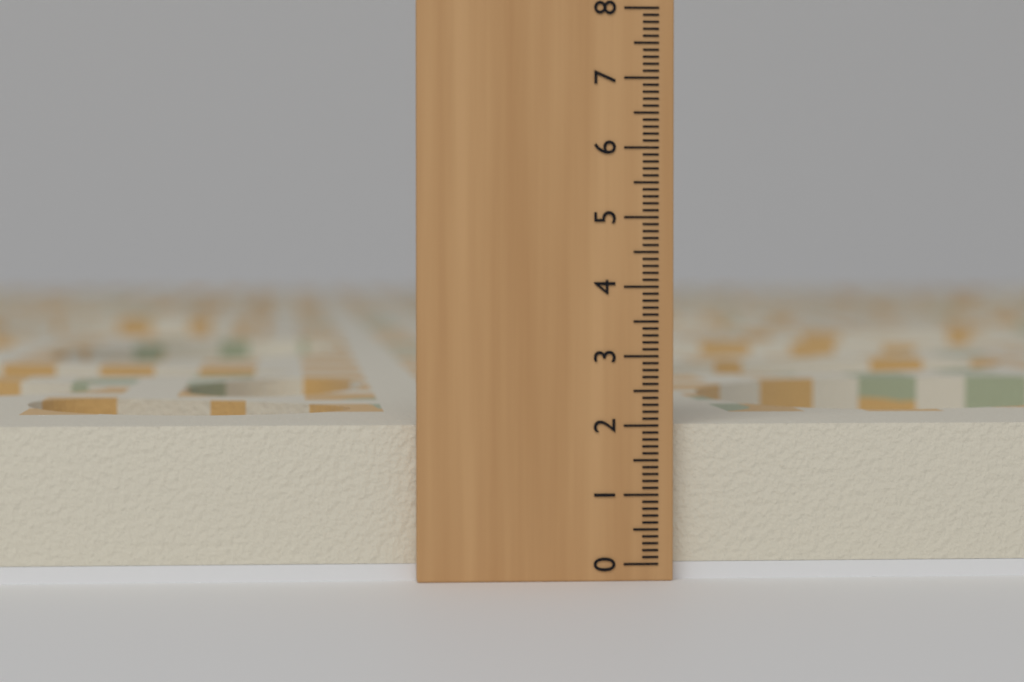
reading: 2.0 (no unit)
